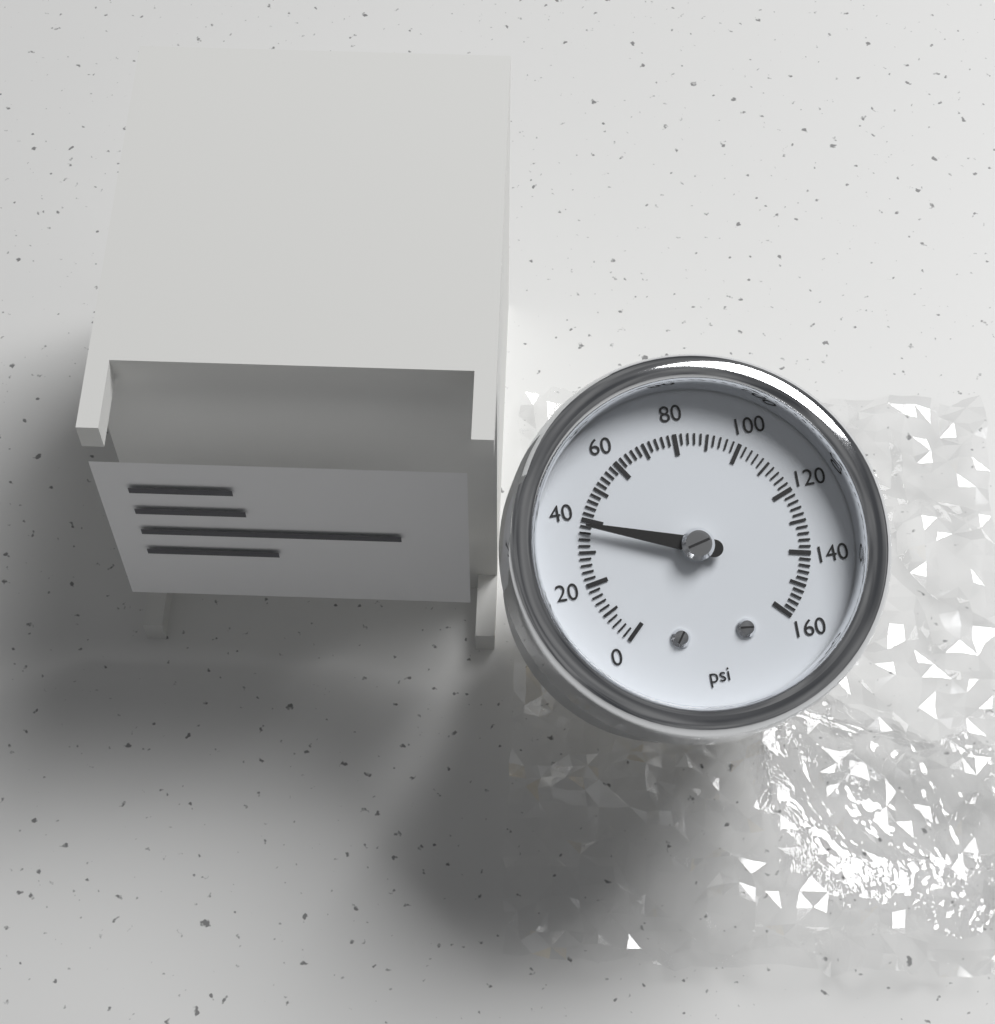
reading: 38 psi
